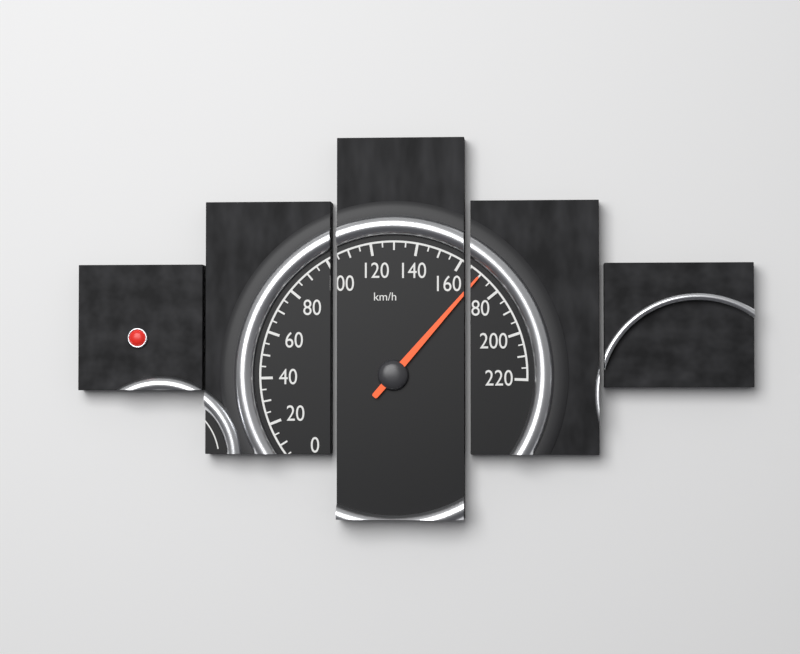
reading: 170 km/h
